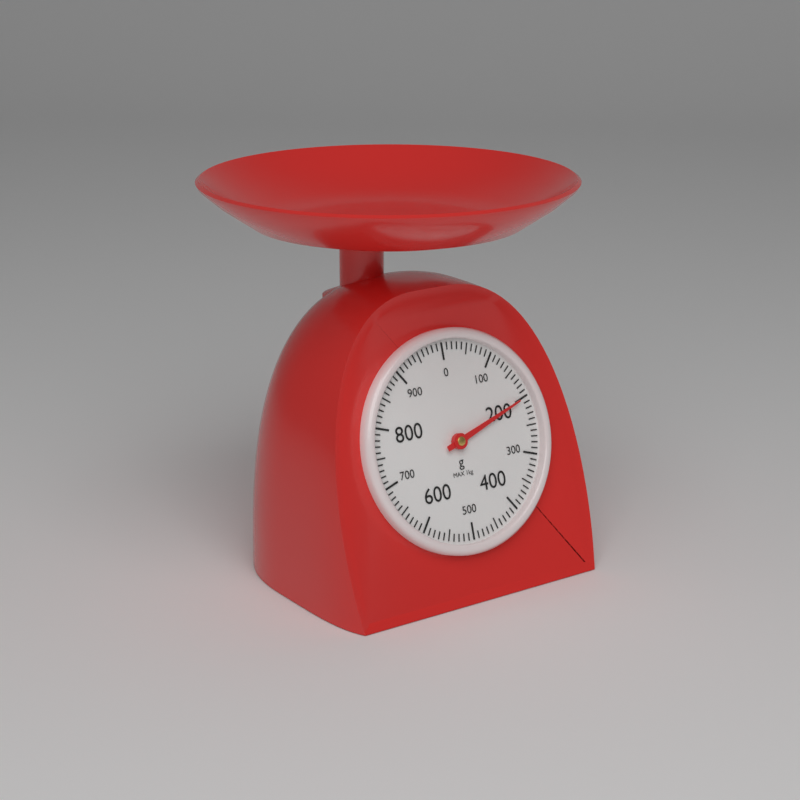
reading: 200 g
